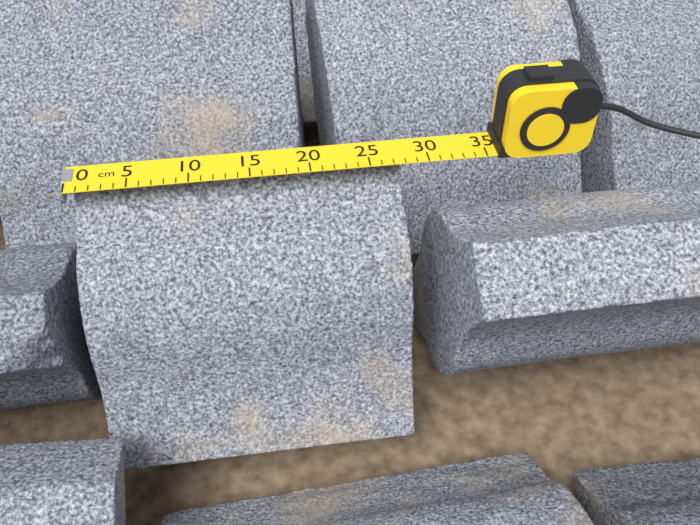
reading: 28 cm
